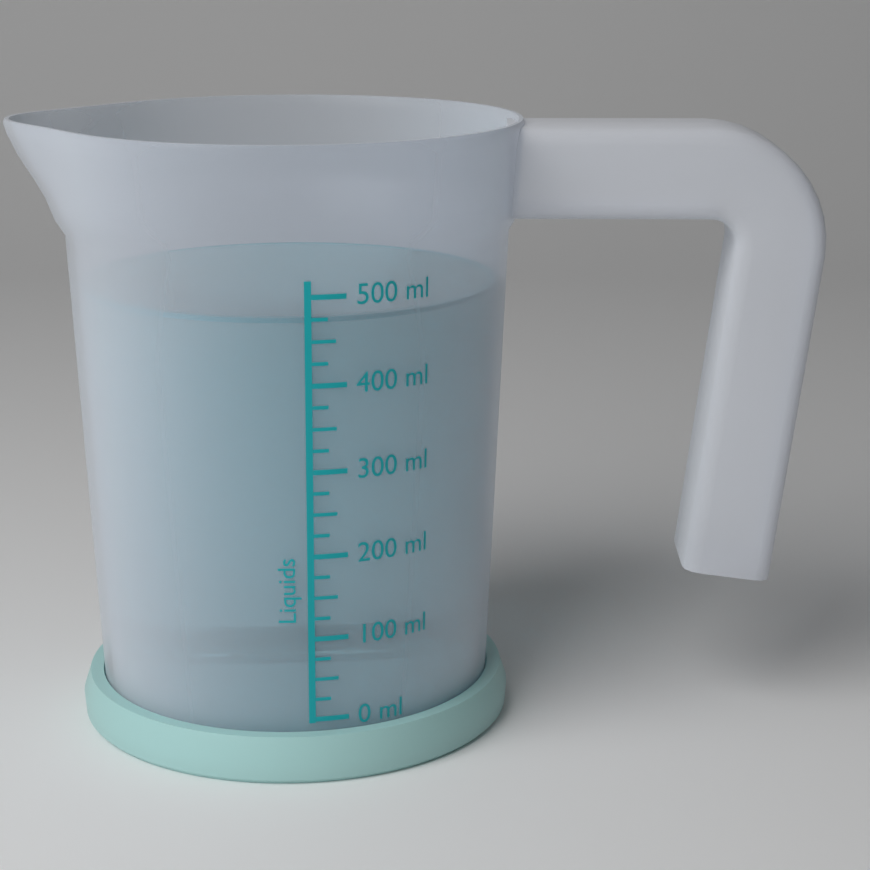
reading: 475 ml
